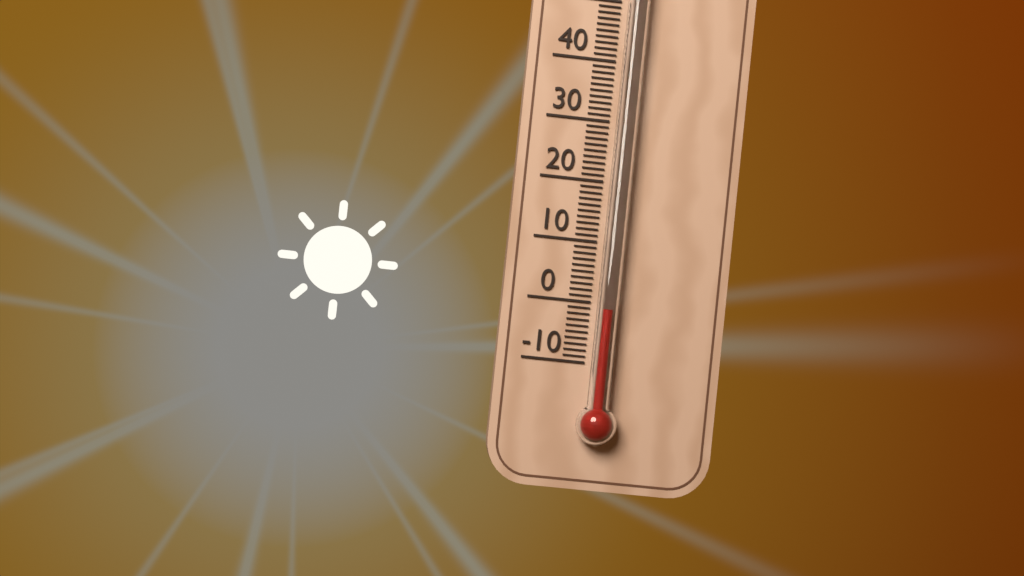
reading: -1 °C
